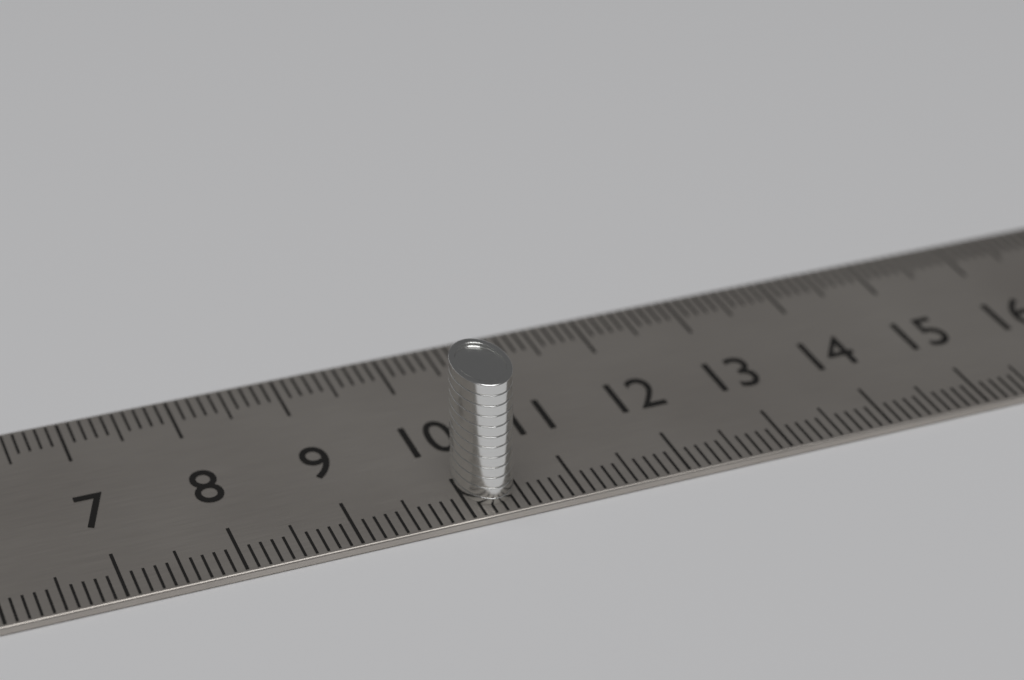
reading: 10.5 cm
